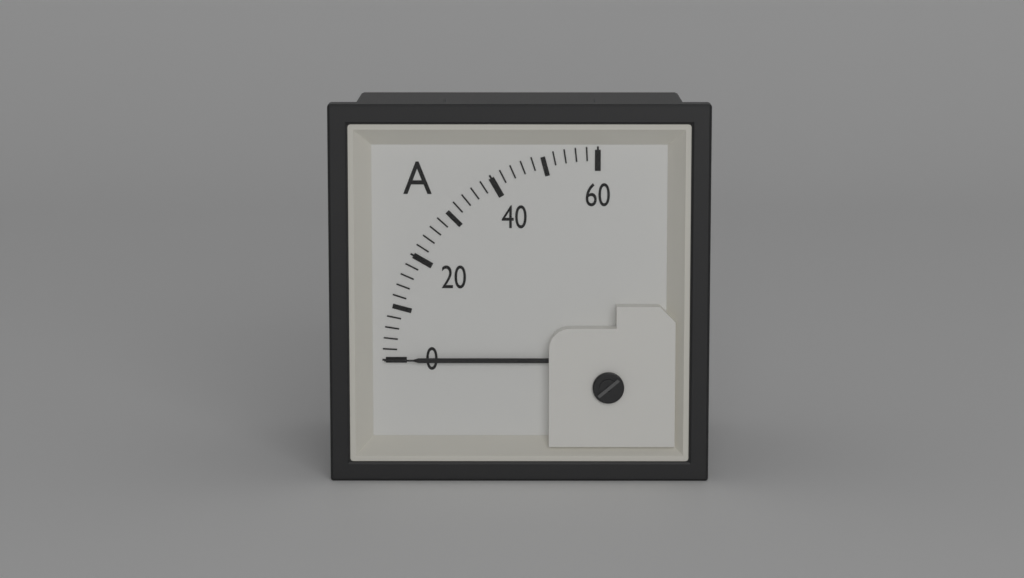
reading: 0 A
